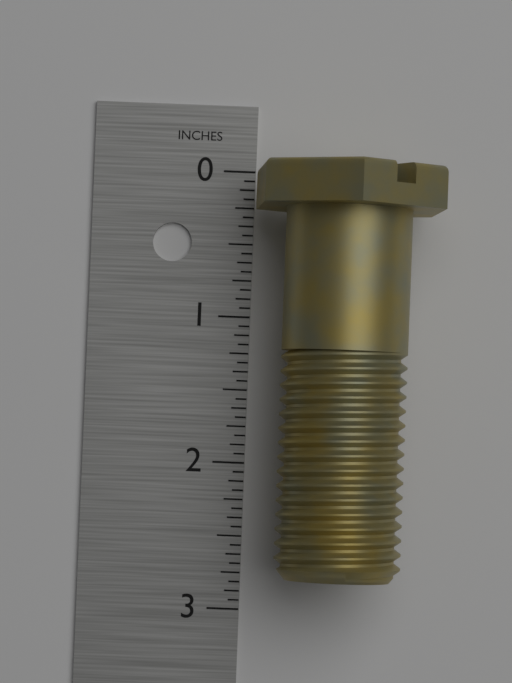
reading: 2.7500 in
